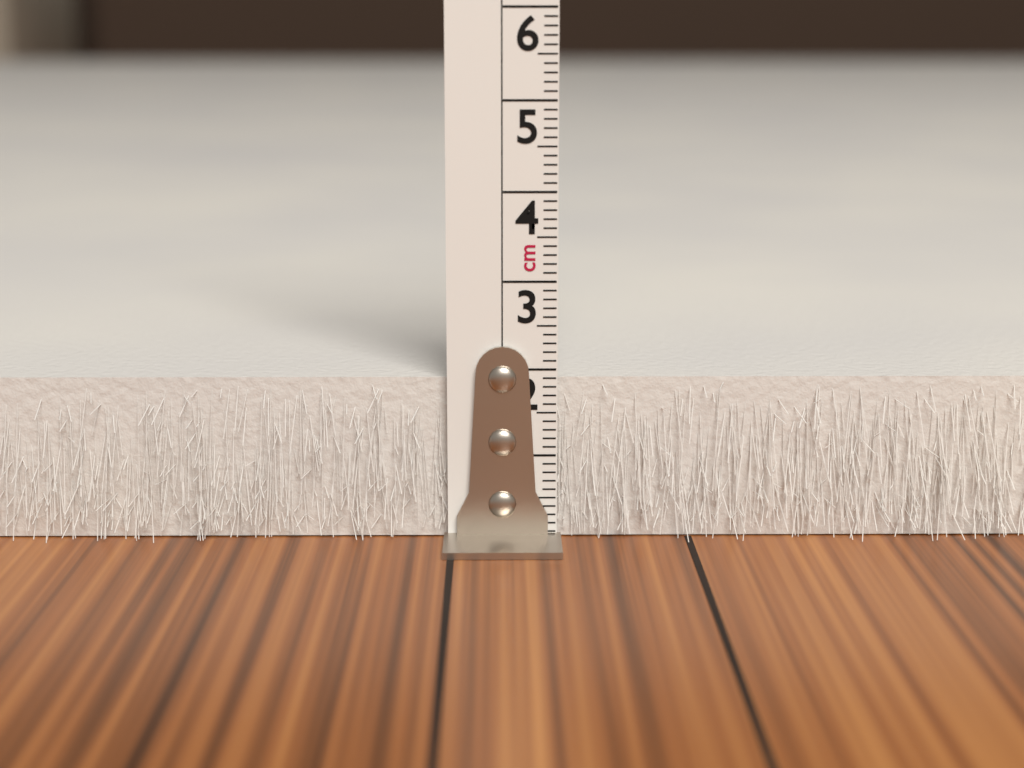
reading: 1.9 cm
